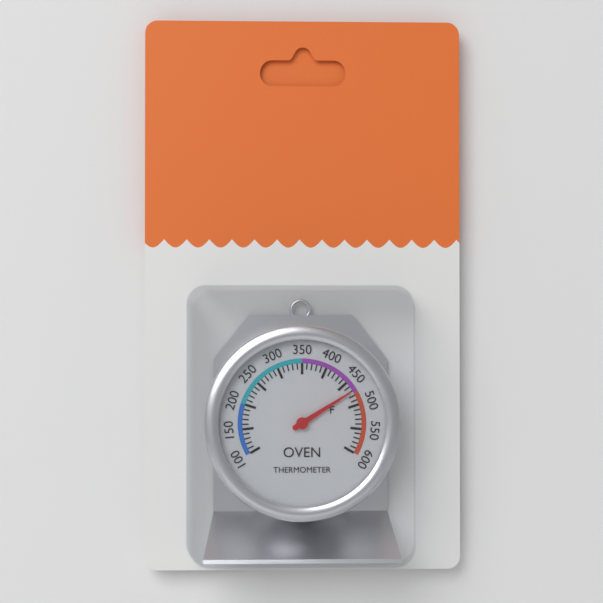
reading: 470 °F
